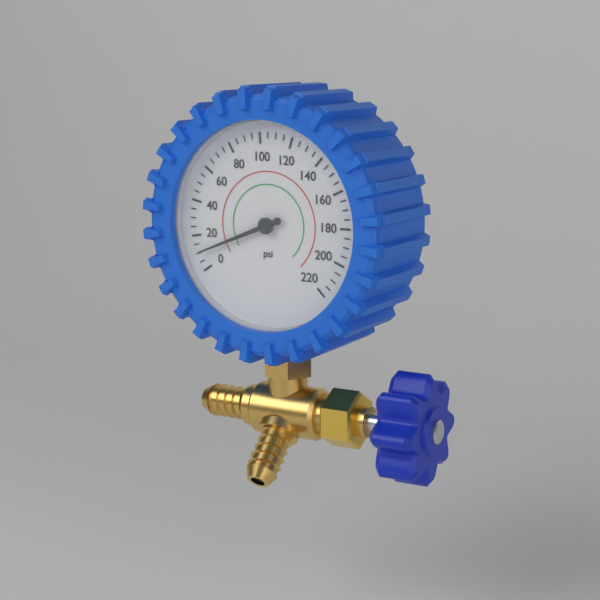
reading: 10 psi
